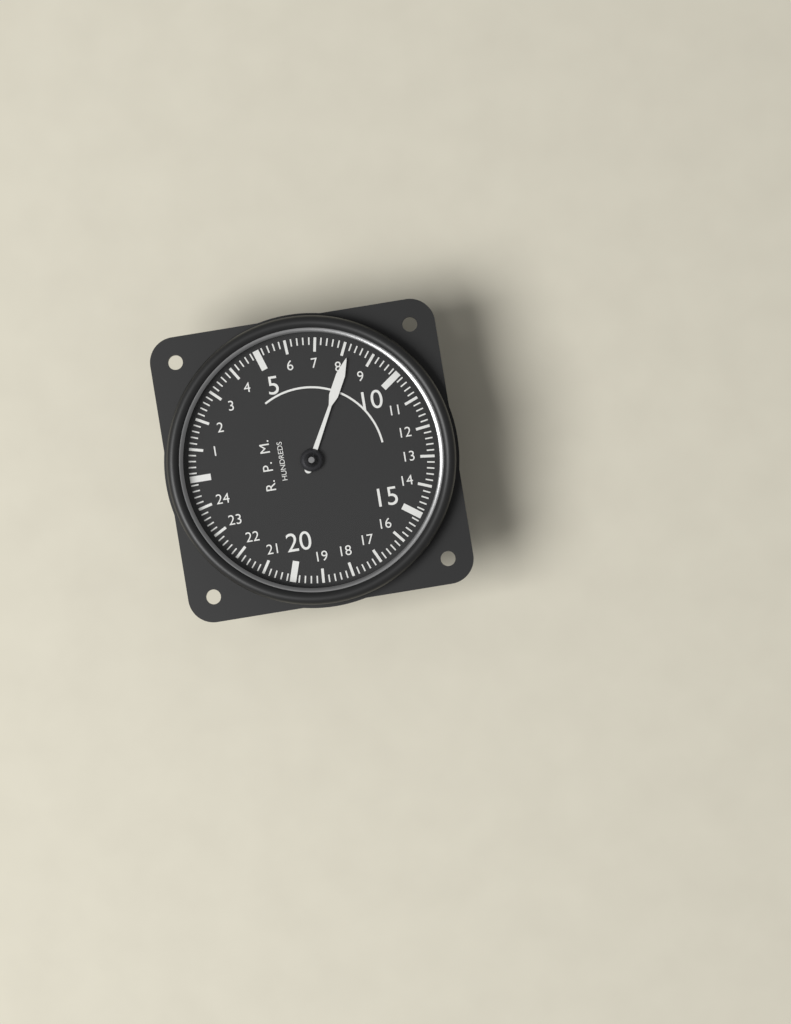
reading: 8.2 RPM x100
